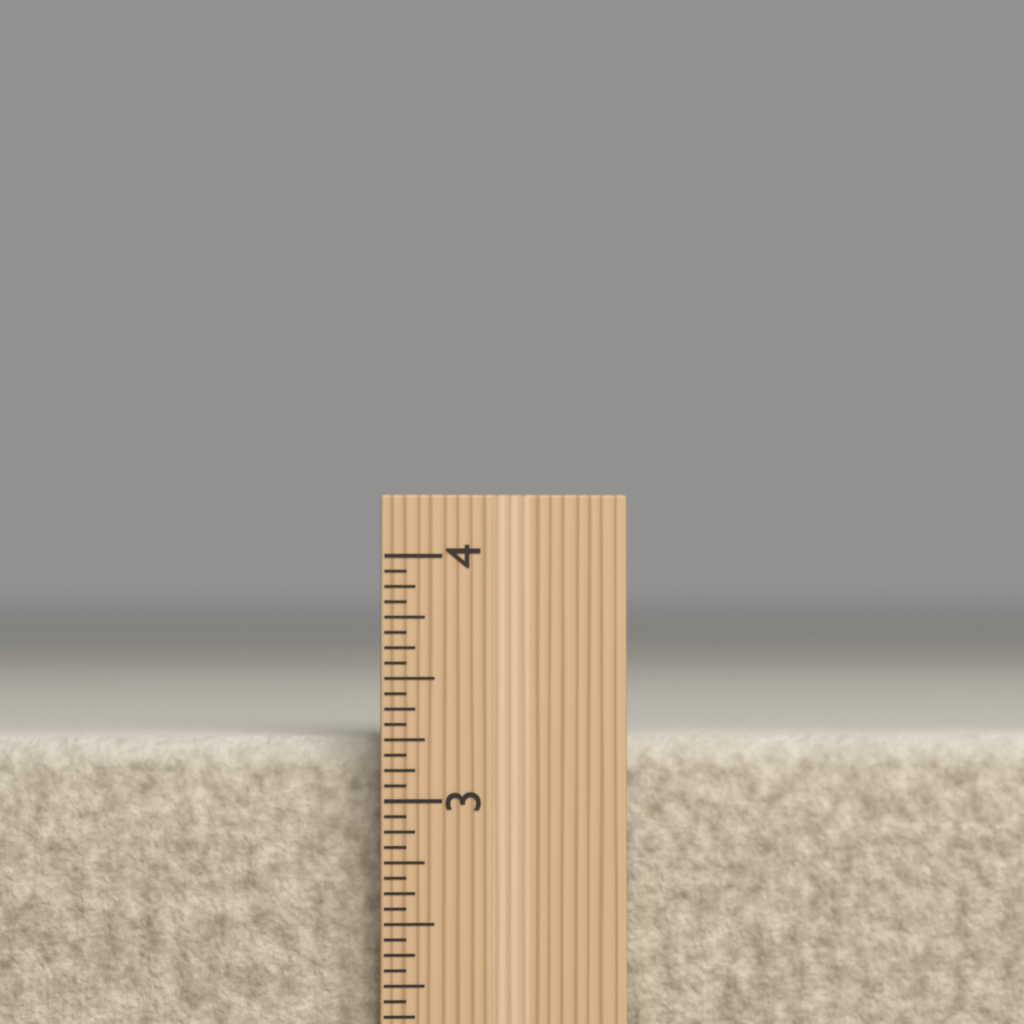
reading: 3.2500 inch
